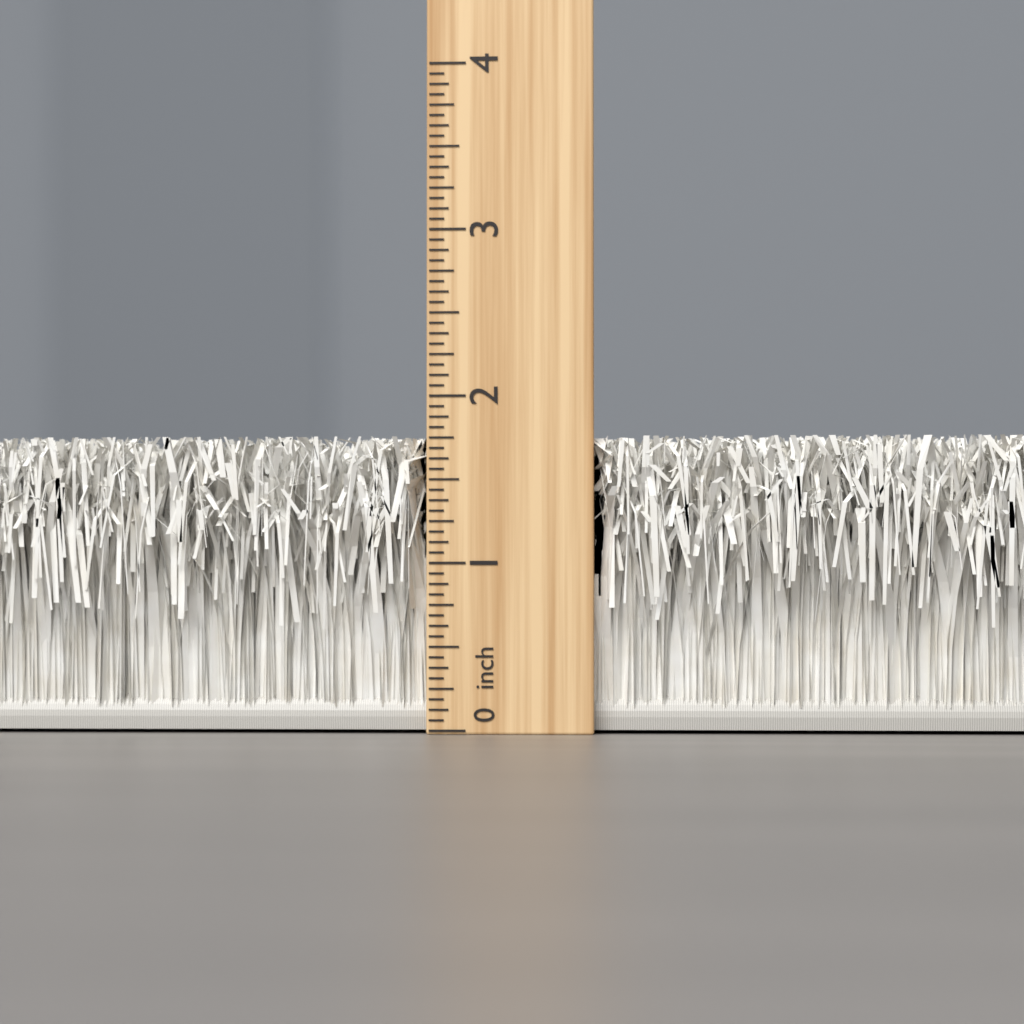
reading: 1.7500 inch
